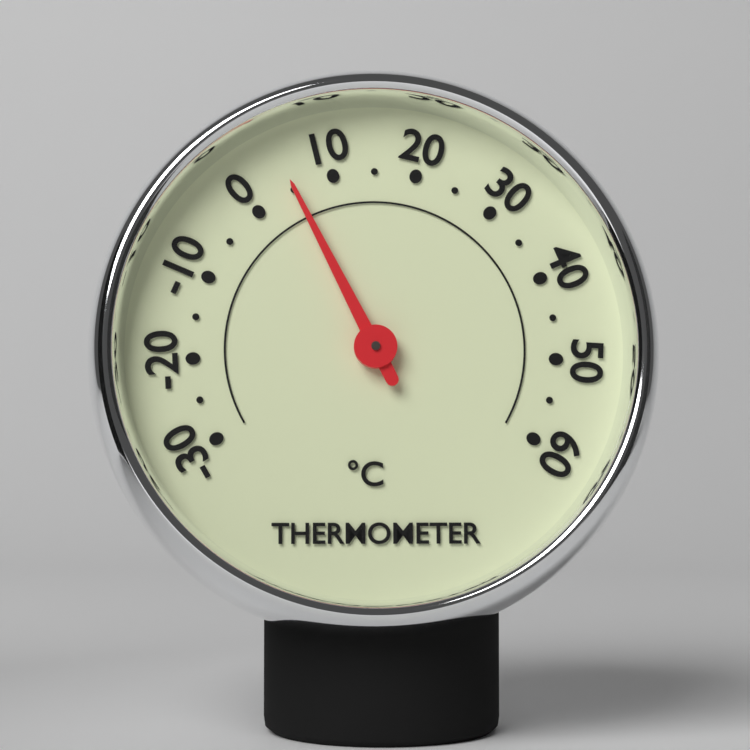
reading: 5 °C
